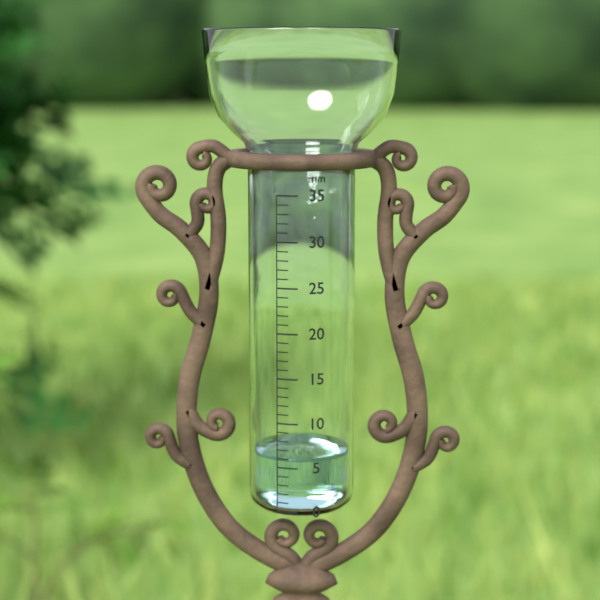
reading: 6 mm
